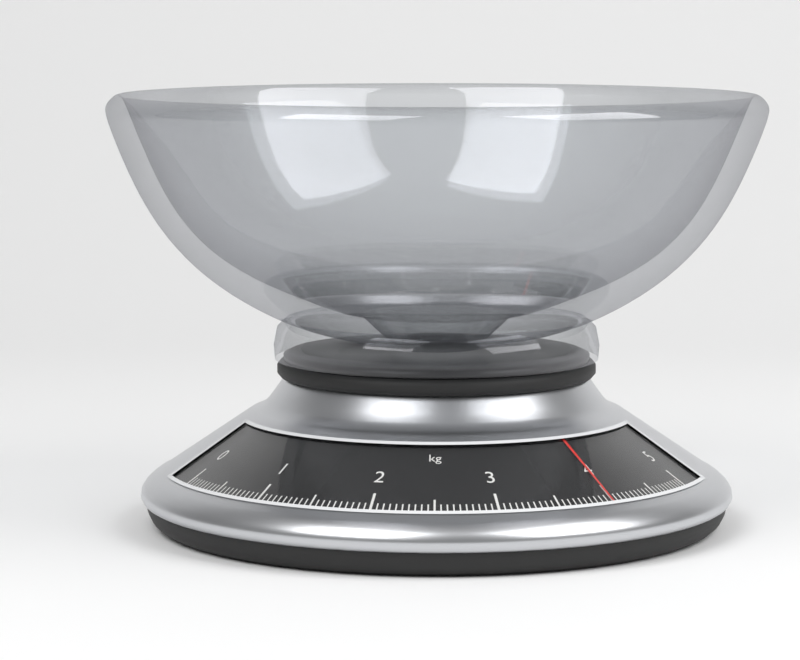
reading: 4.00 kg
